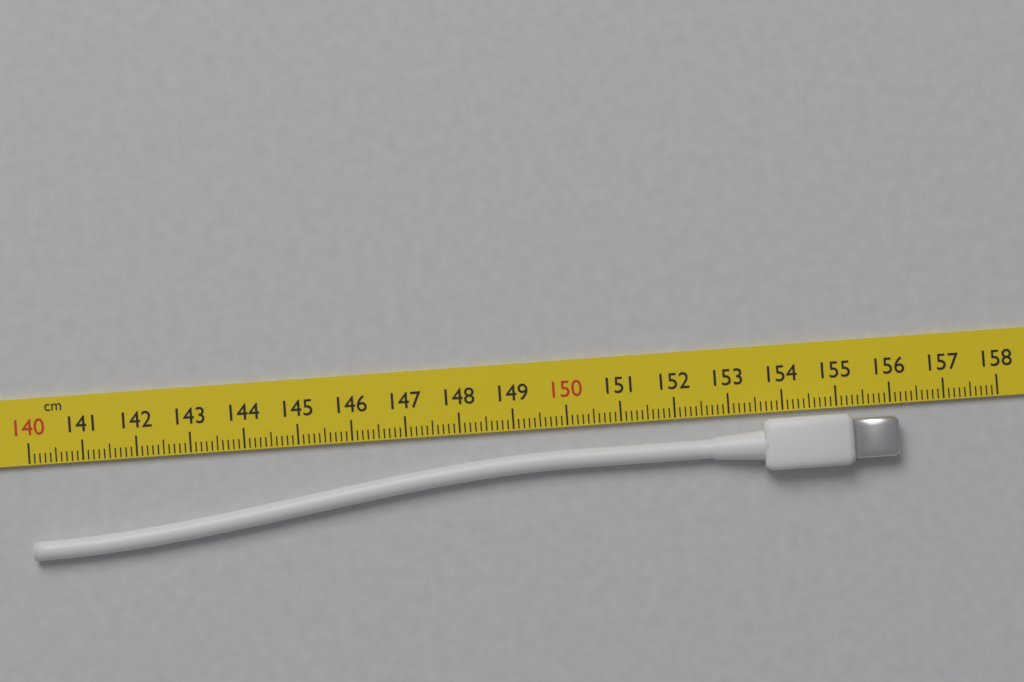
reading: 156.1 cm
